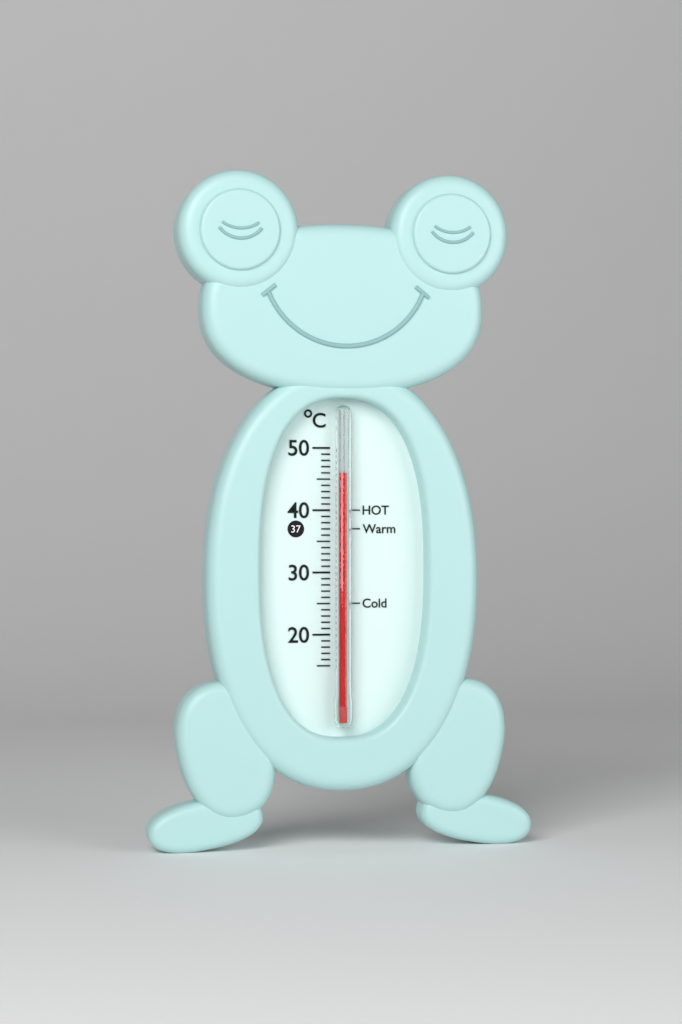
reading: 46 °C
